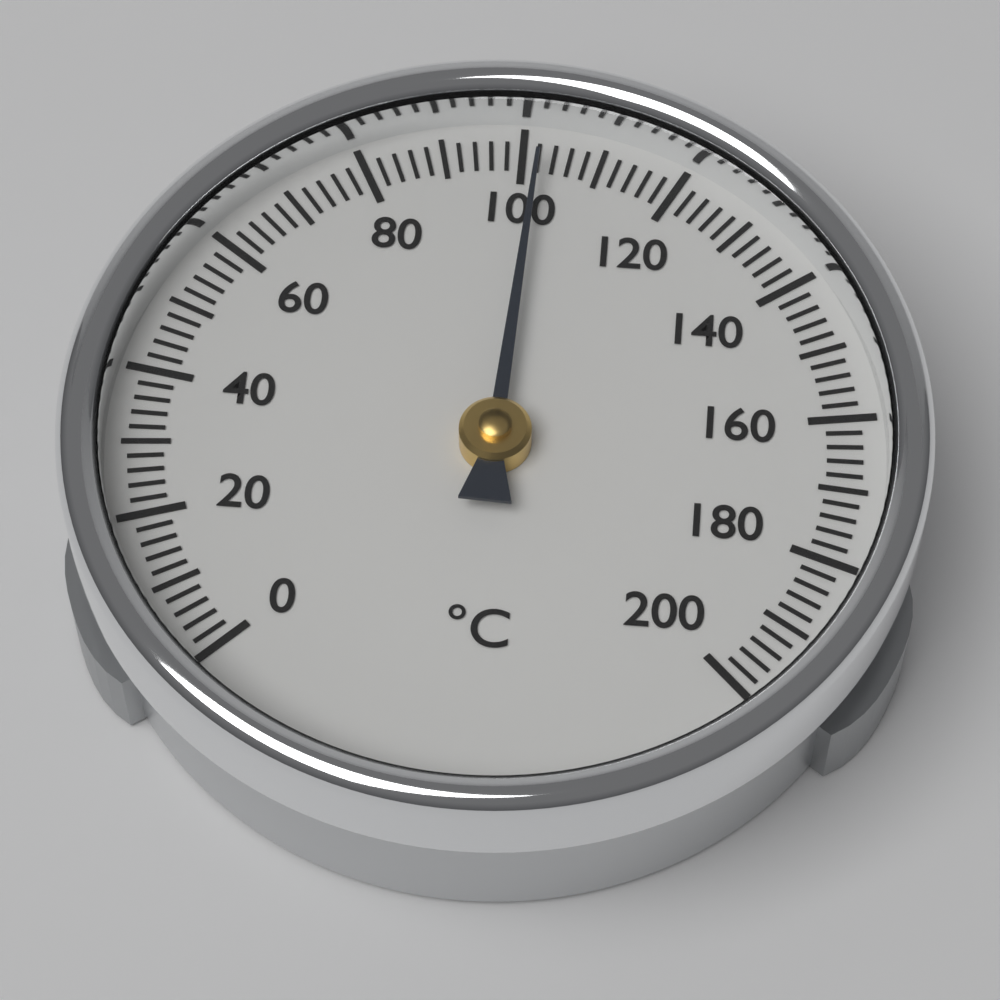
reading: 102 °C
